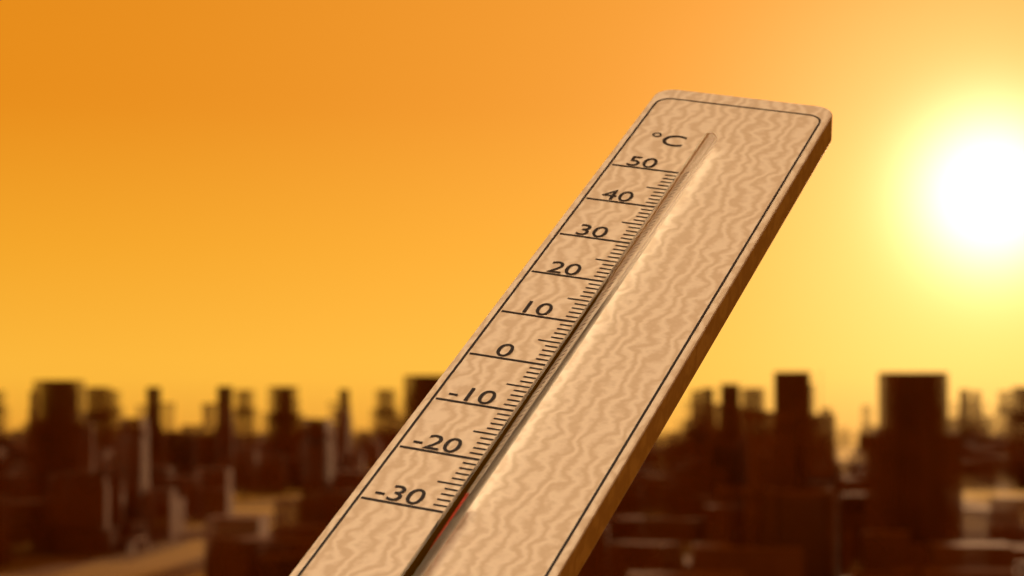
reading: -29 °C
